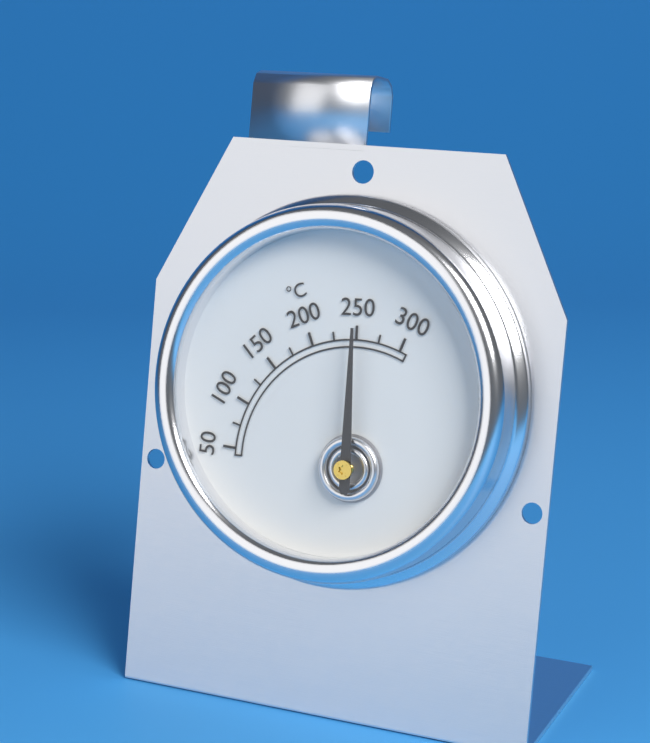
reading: 250 °C
